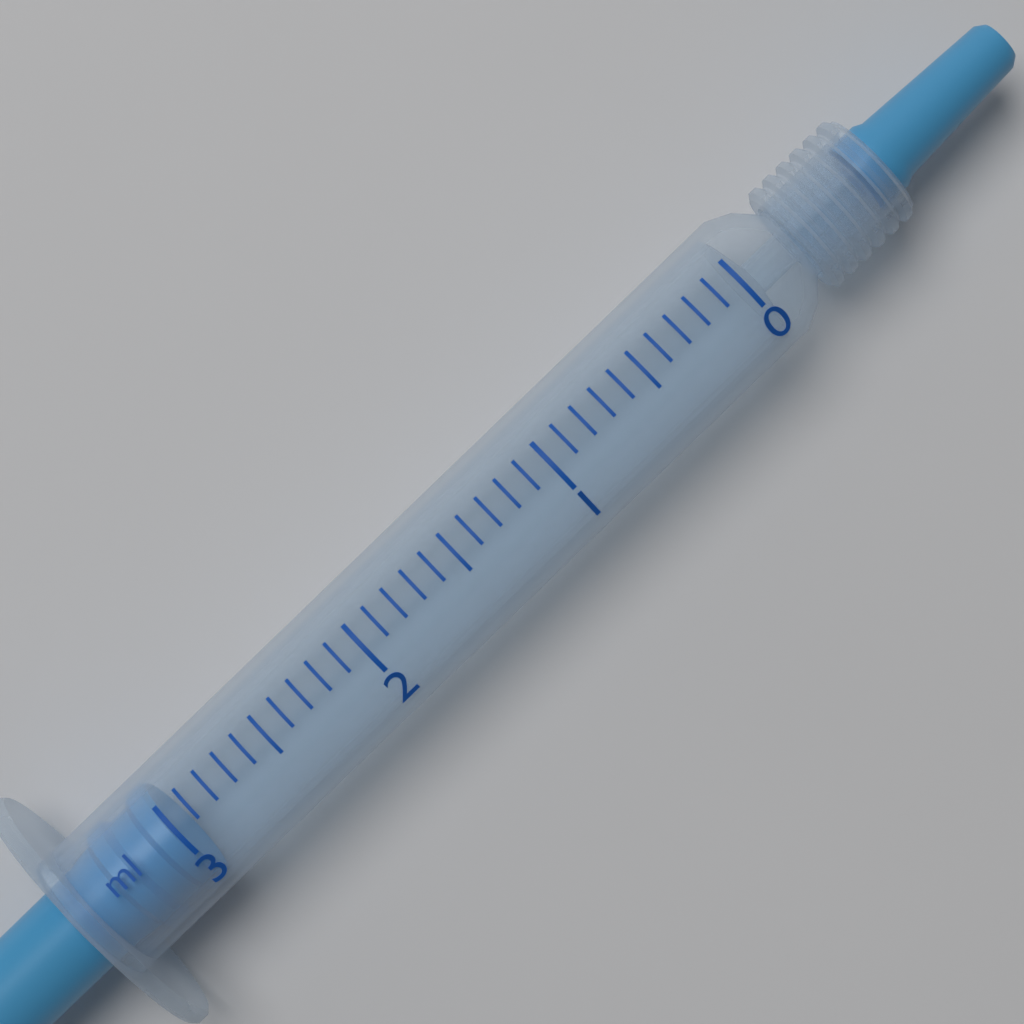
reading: 3.0 ml
